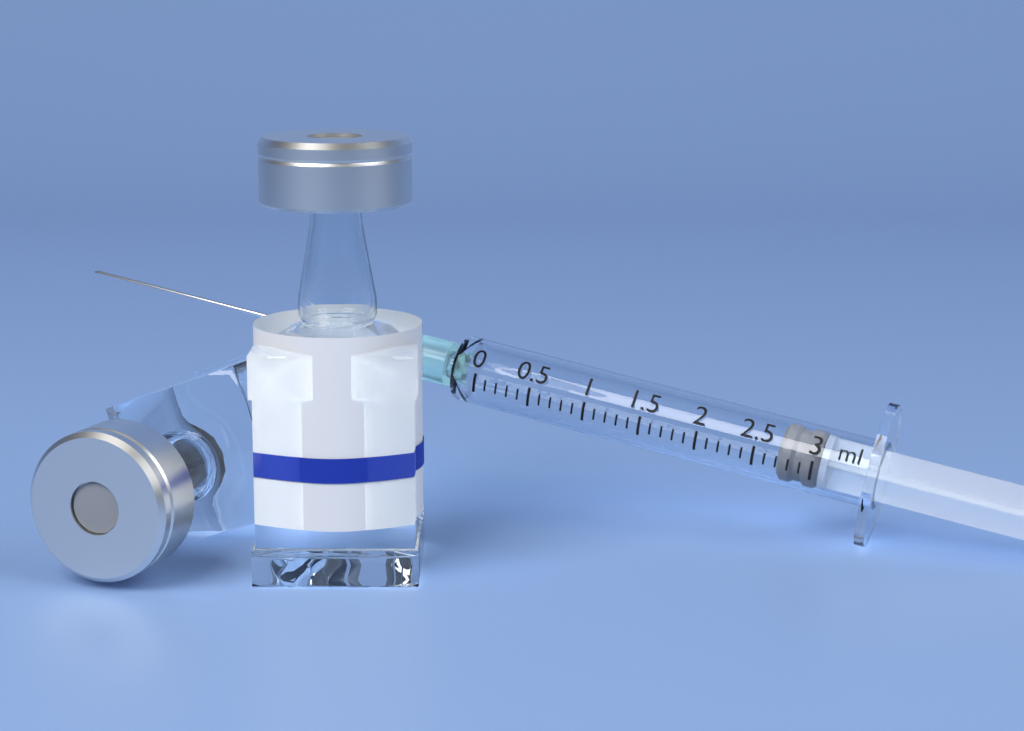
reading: 2.7 ml
